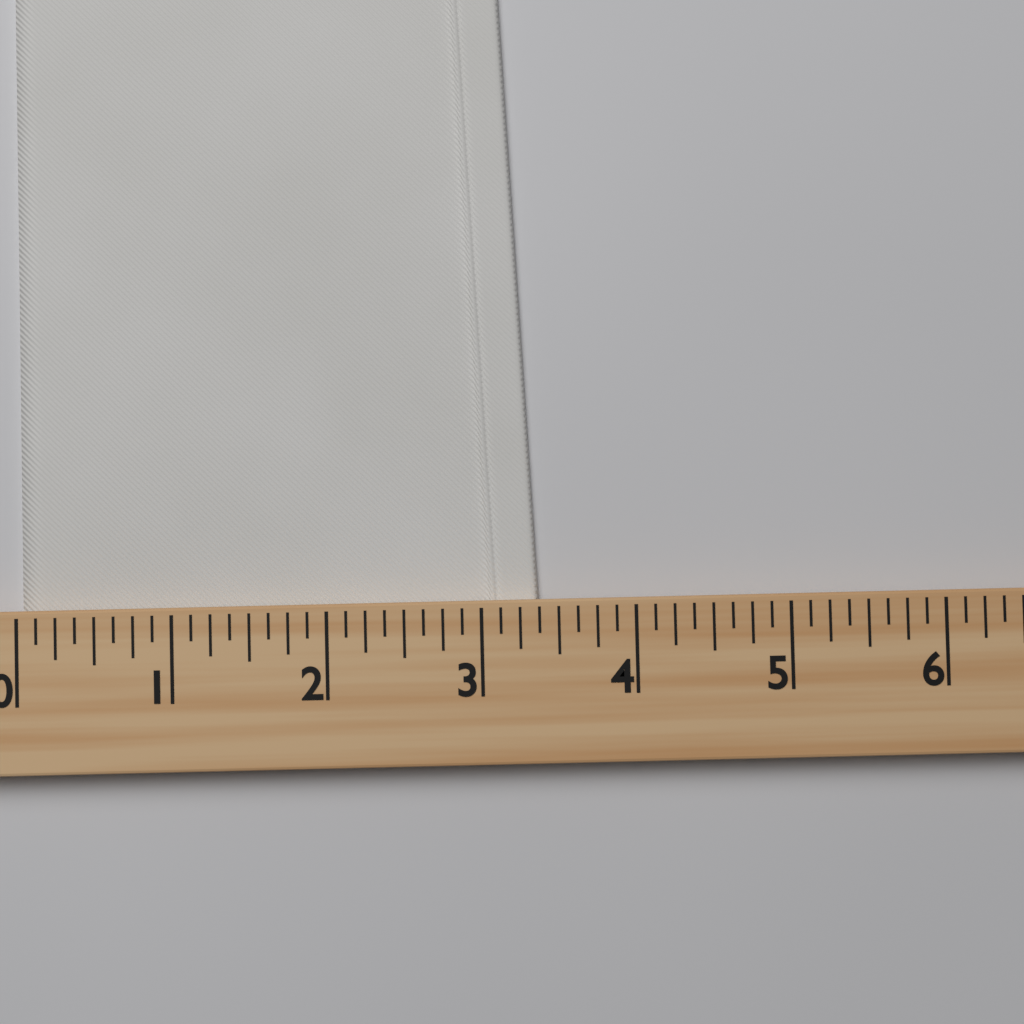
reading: 3.375 (no unit)
